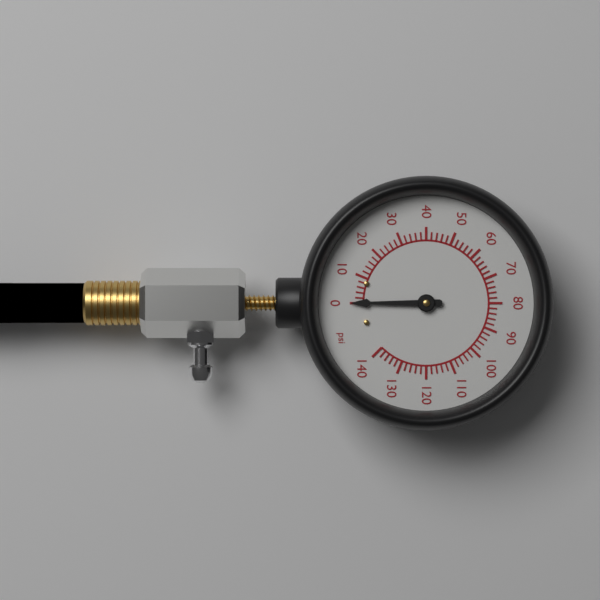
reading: 0 psi
